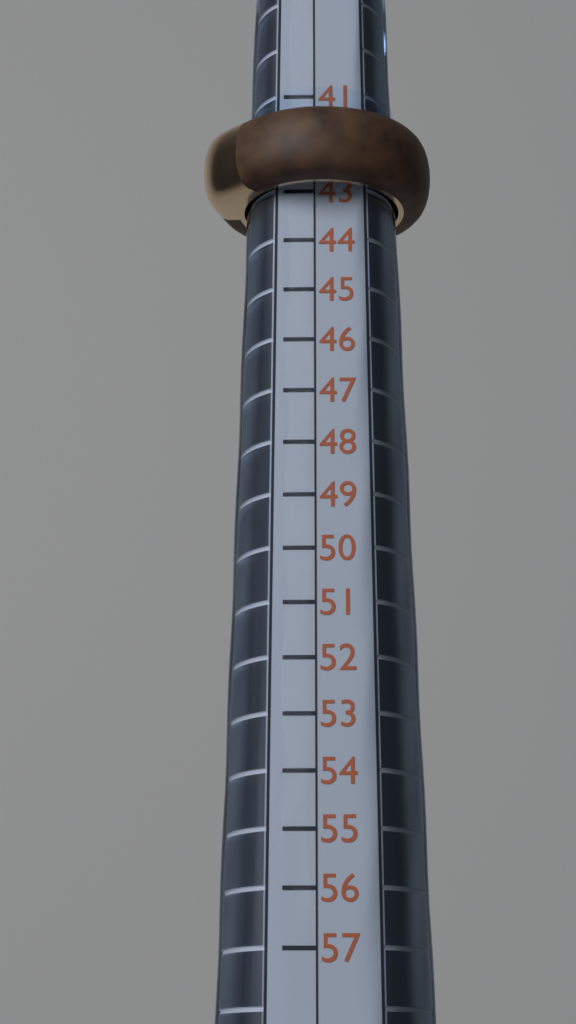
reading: 43 (no unit)
